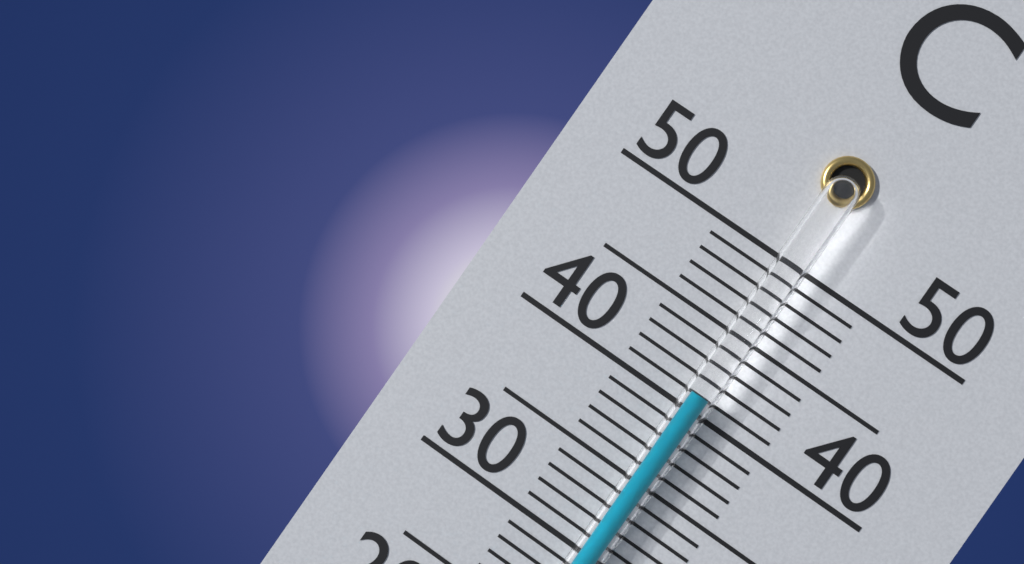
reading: 41 °C
